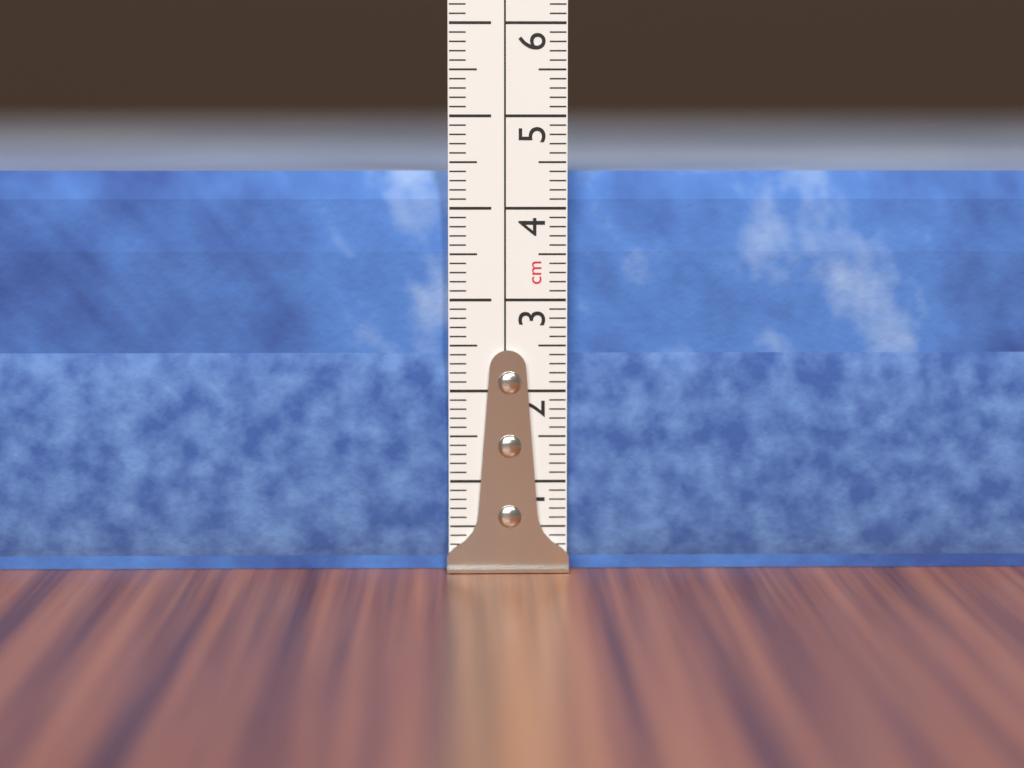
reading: 4.4 cm
